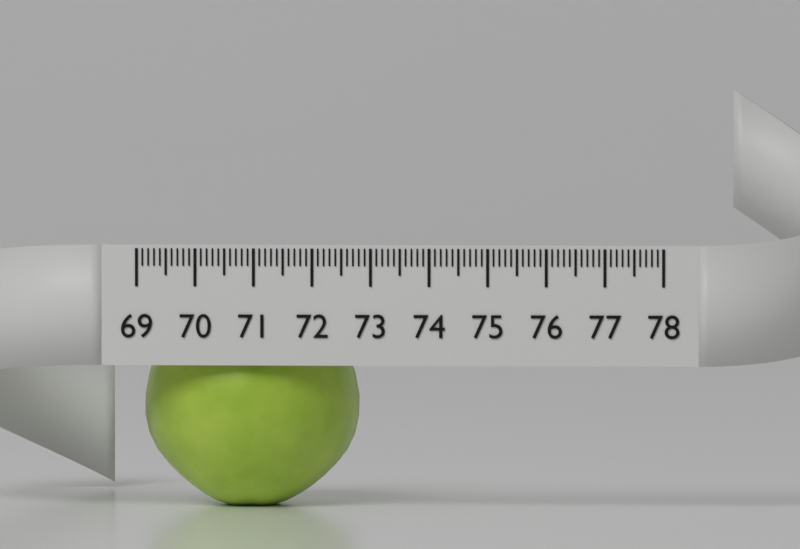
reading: 72.7 (no unit)
